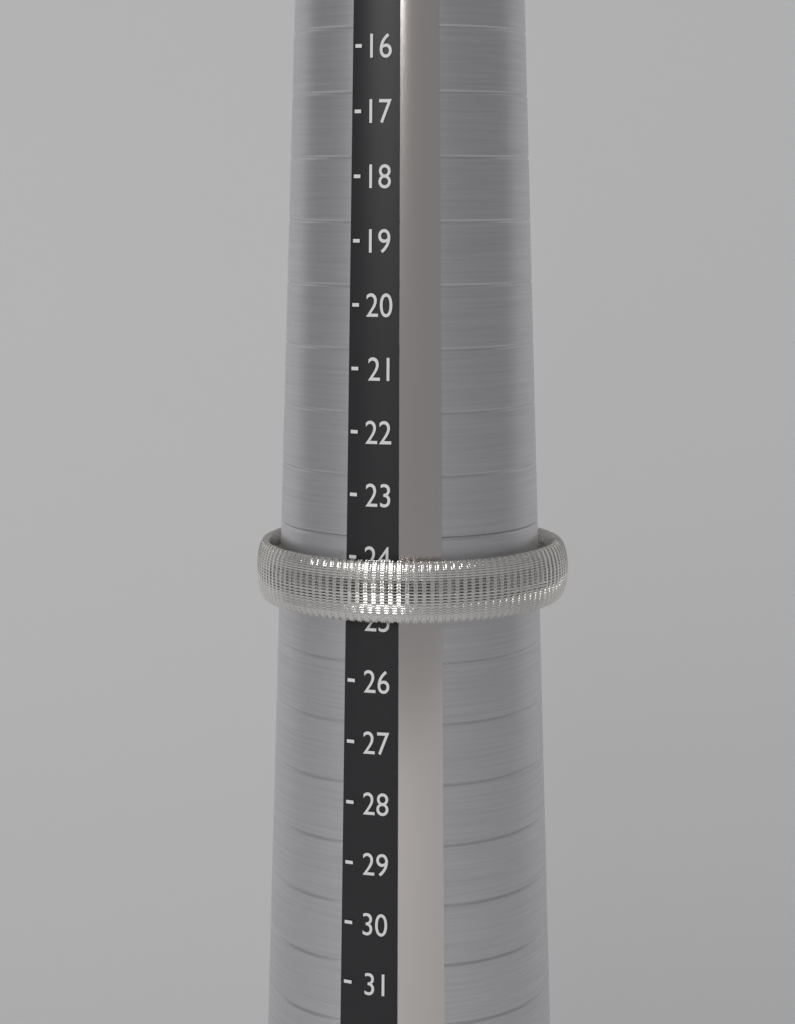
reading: 25 (no unit)
